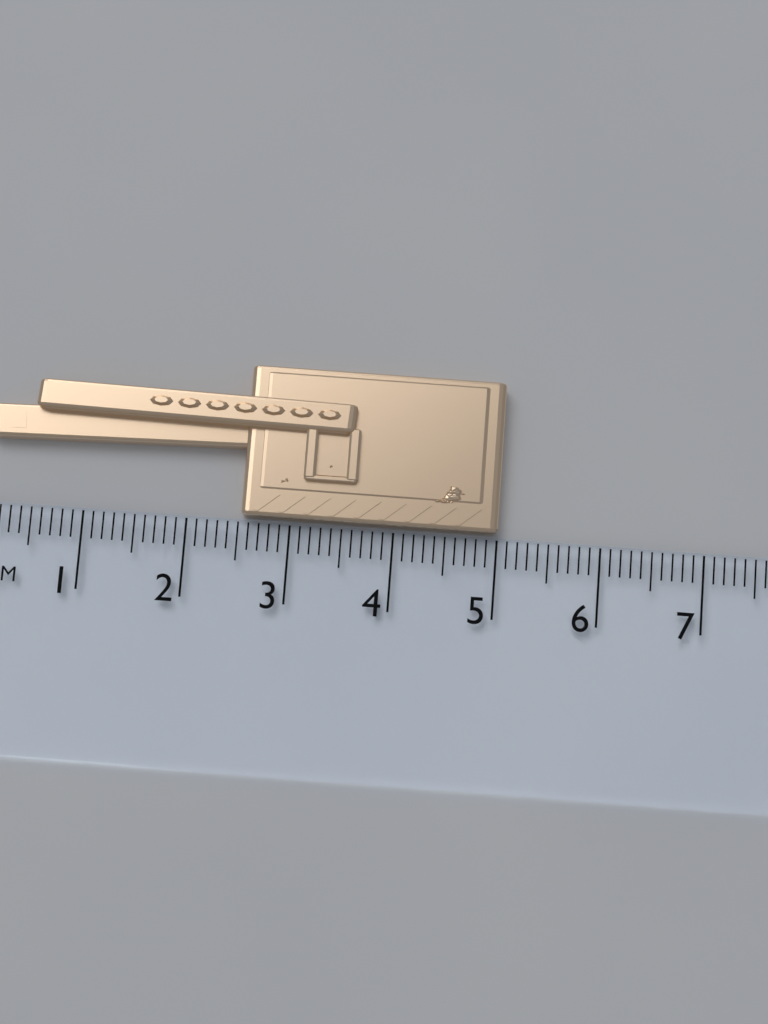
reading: 5.0 cm
